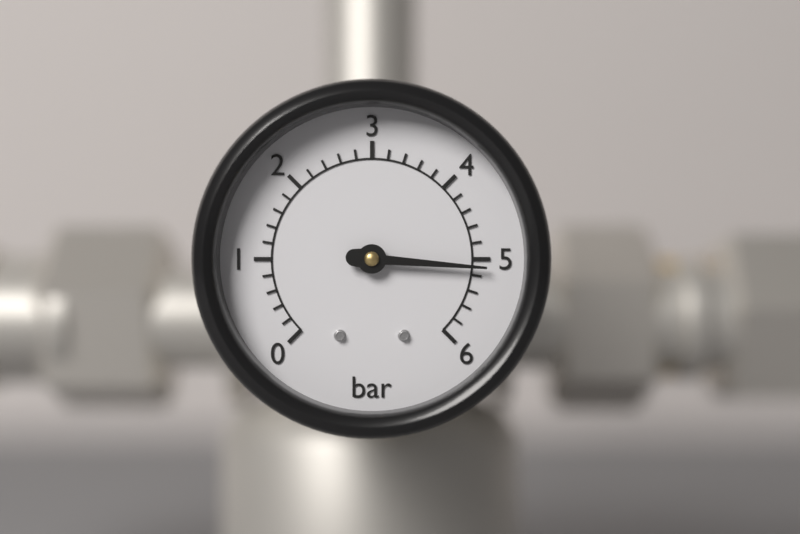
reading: 5.1 bar
